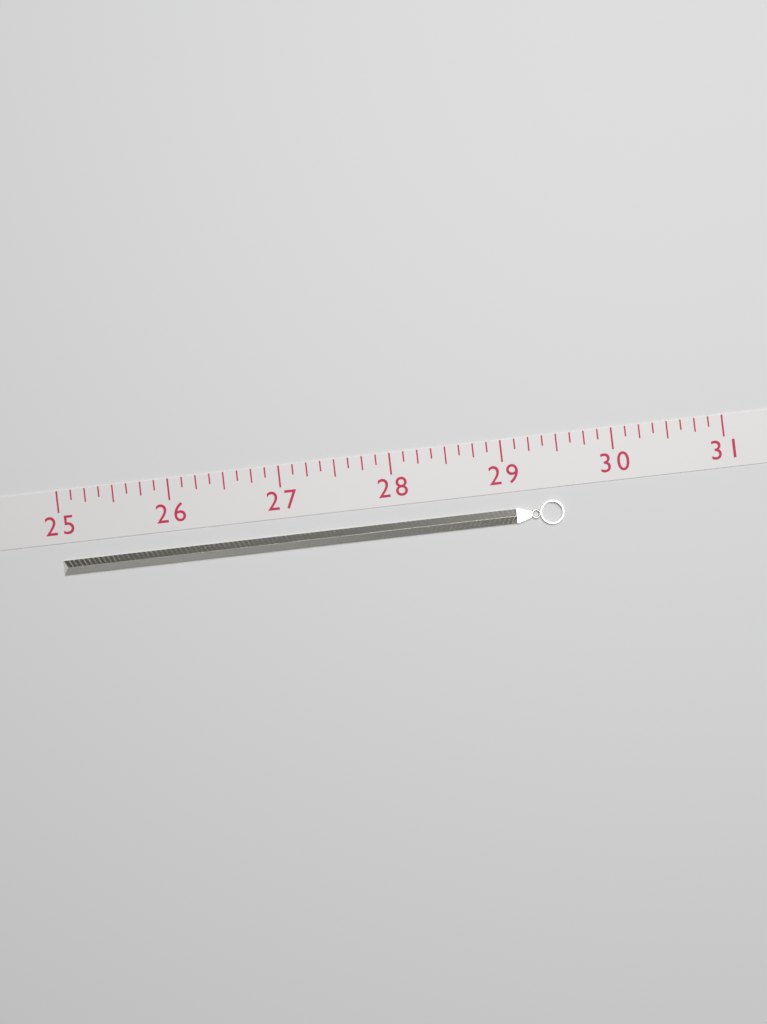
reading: 29.500 (no unit)
